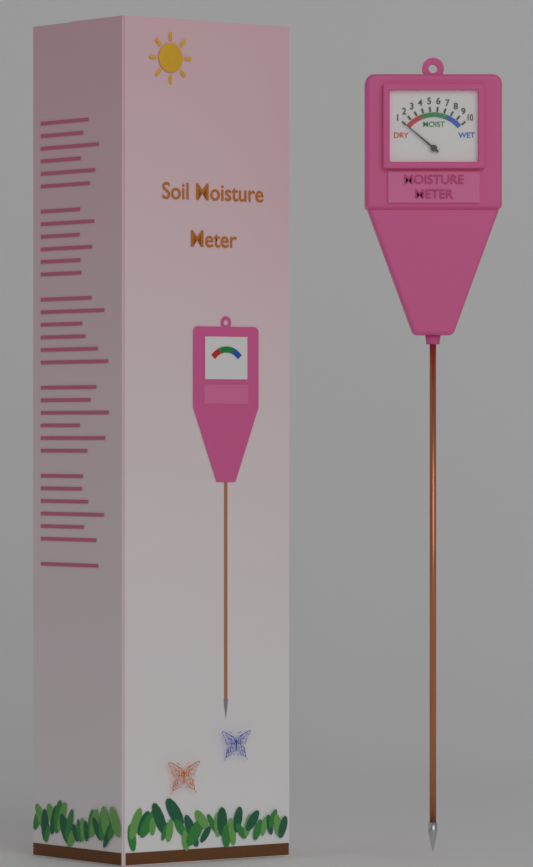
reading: 1 (no unit)
